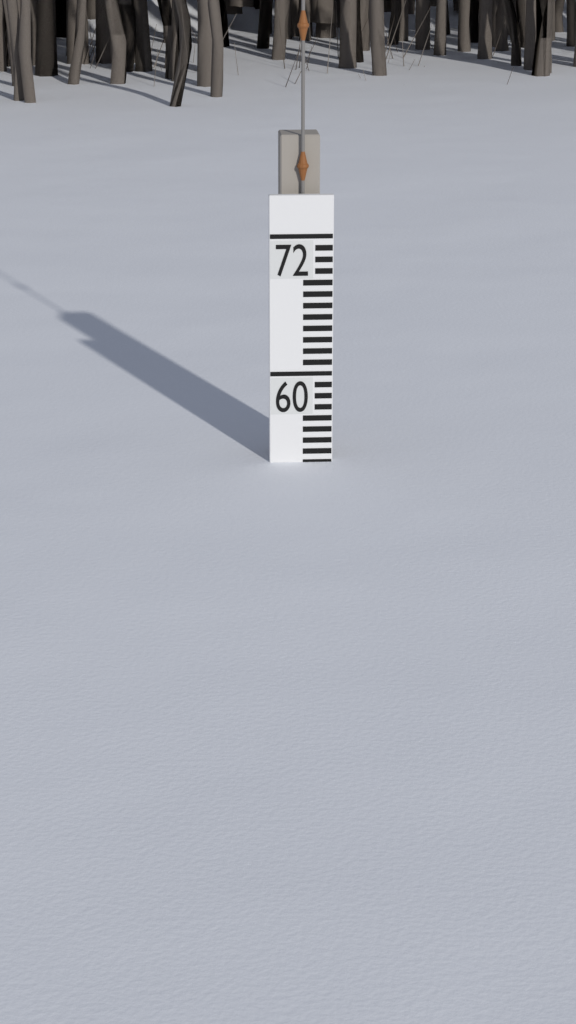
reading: 52 (no unit)
